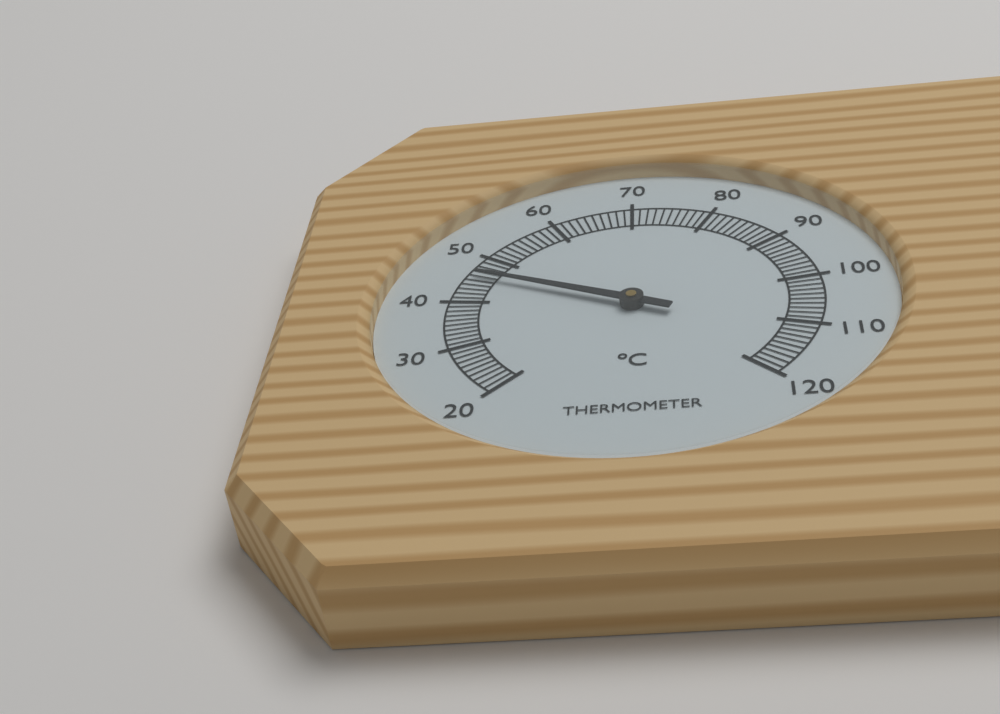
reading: 46 °C
